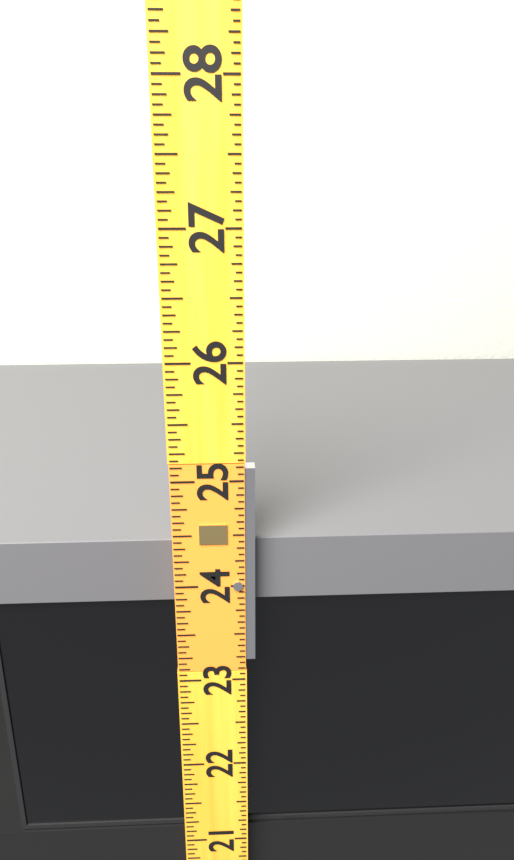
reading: 24.3750 (no unit)
